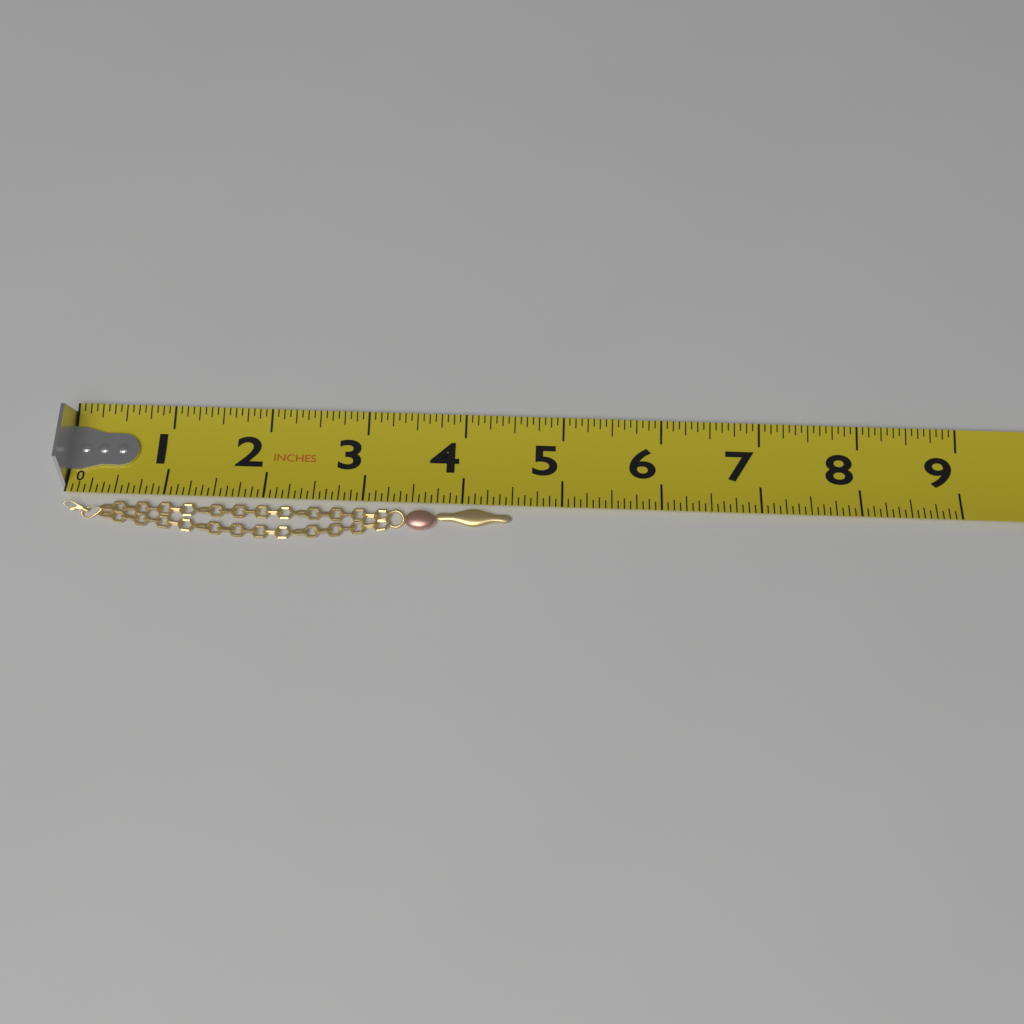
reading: 4.5000 in
